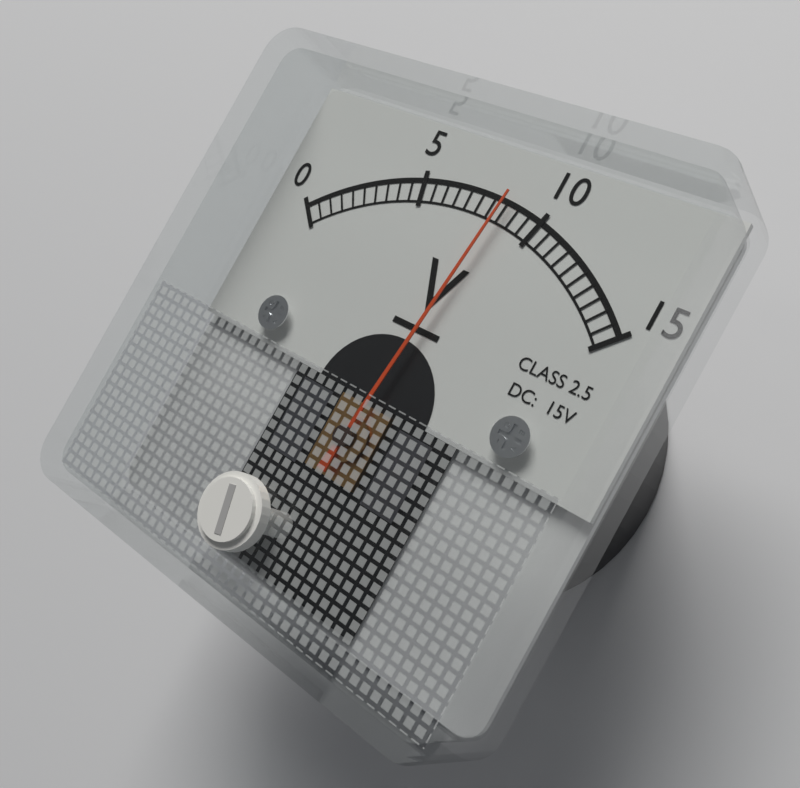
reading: 8.5 V
